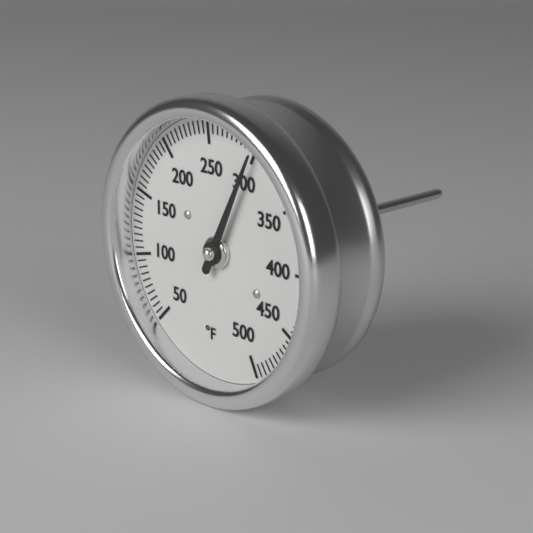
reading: 300 °F
